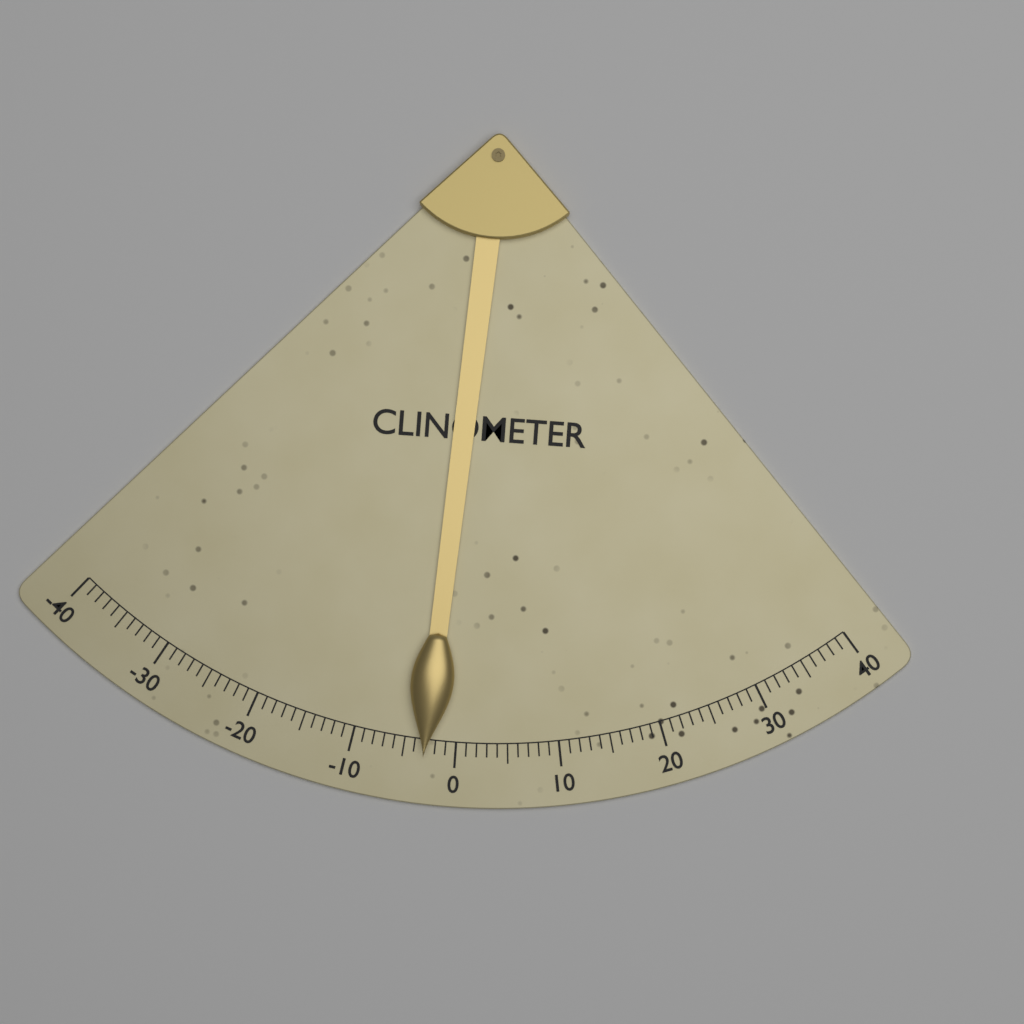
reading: -3 (no unit)
